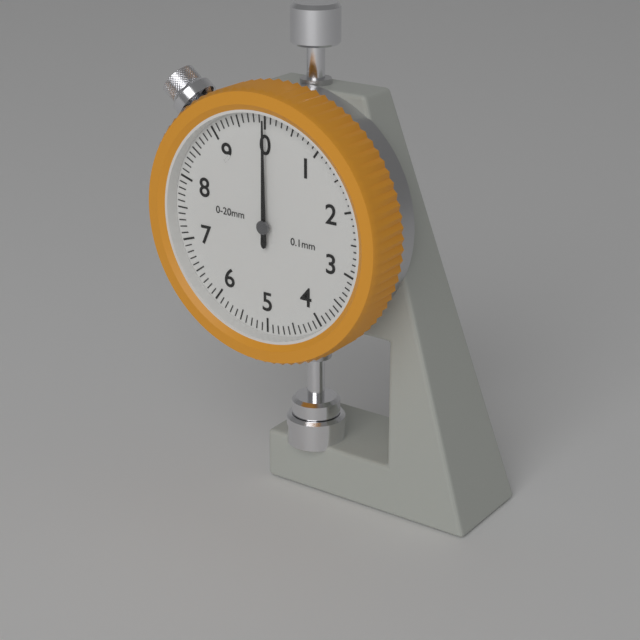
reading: 0.0 mm
